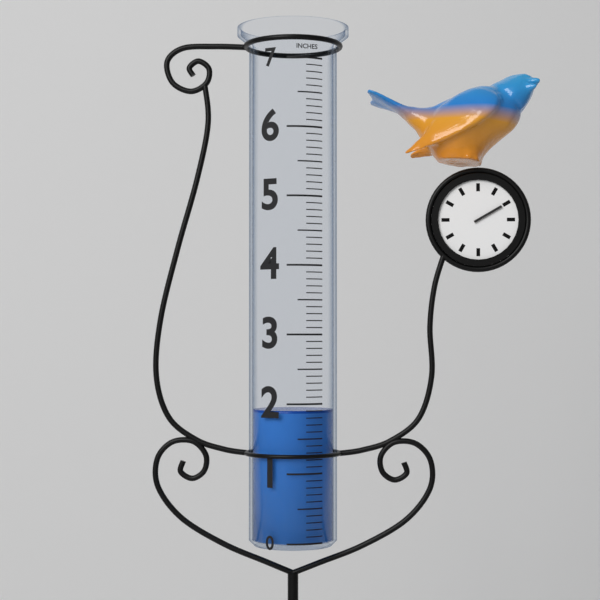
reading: 1.9 in
